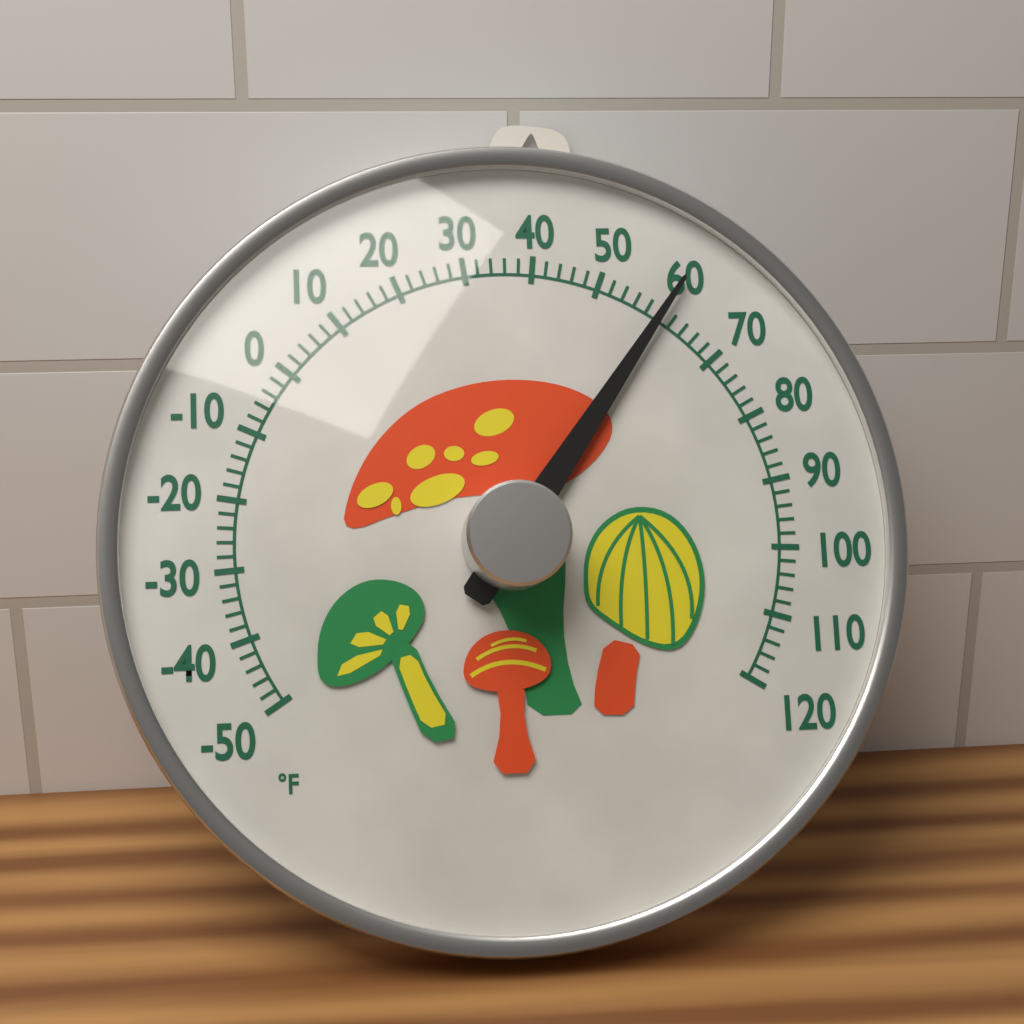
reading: 60 °F
